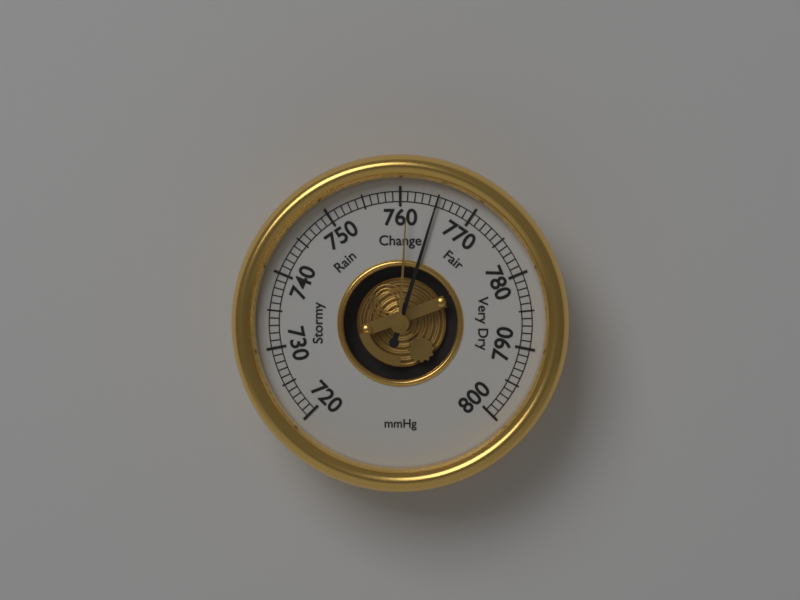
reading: 765 mmHg
